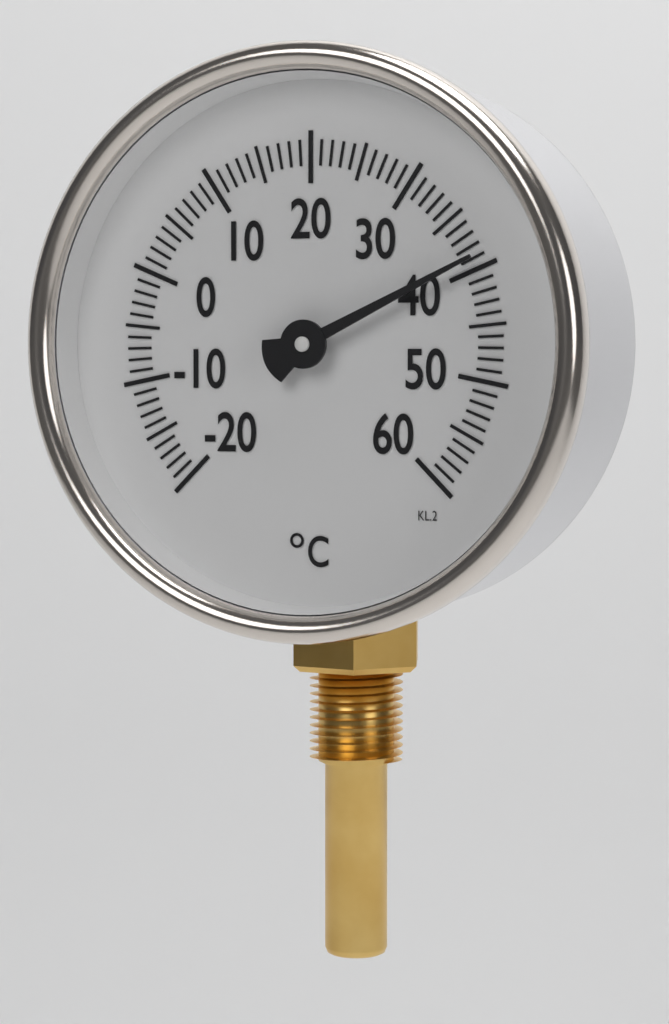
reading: 39 °C
